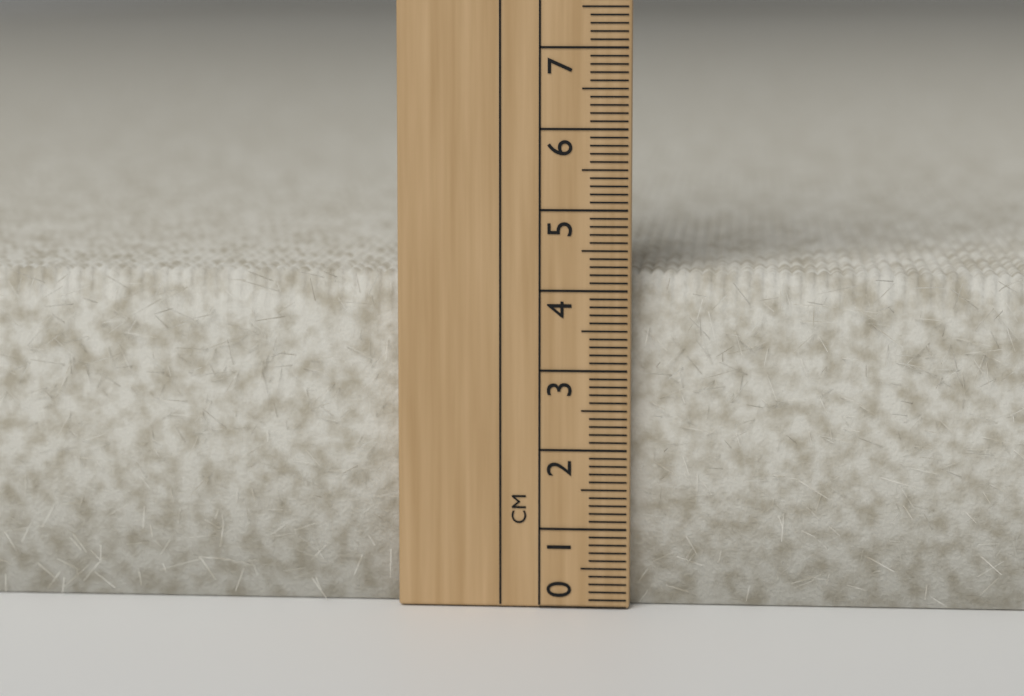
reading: 4.2 cm
